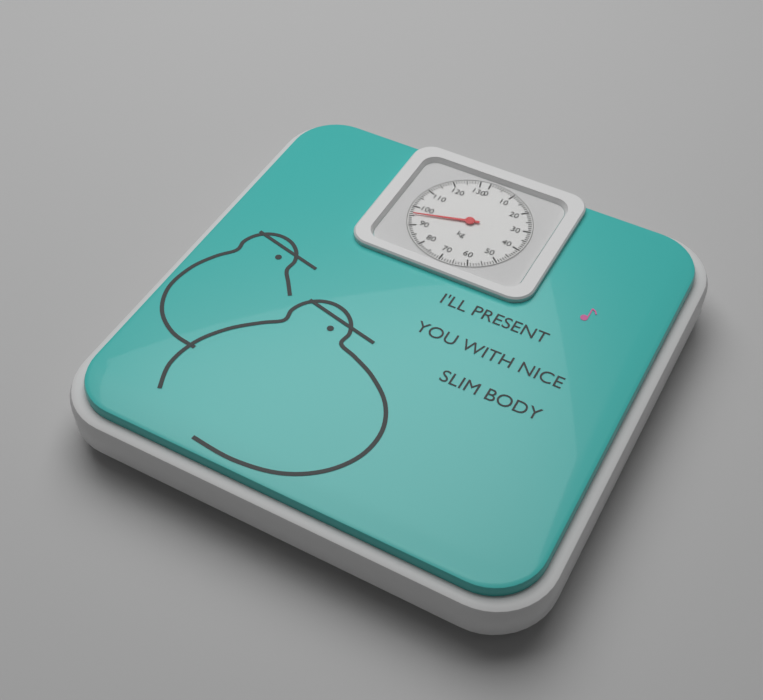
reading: 96 kg
